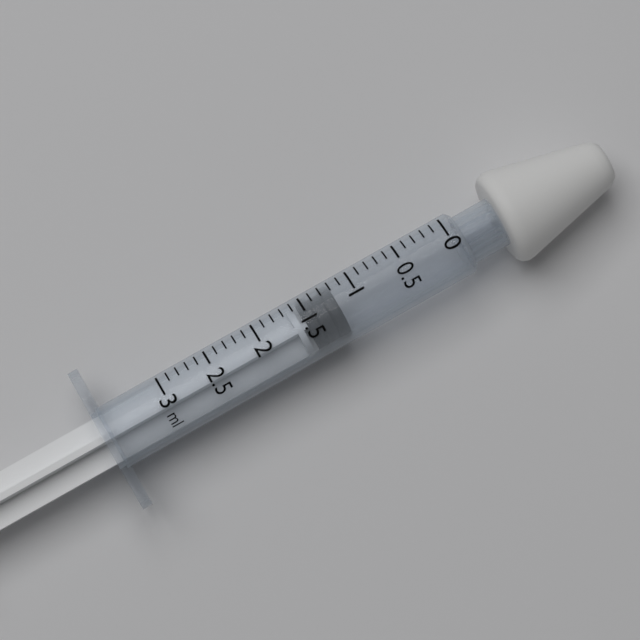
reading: 1.2 ml
